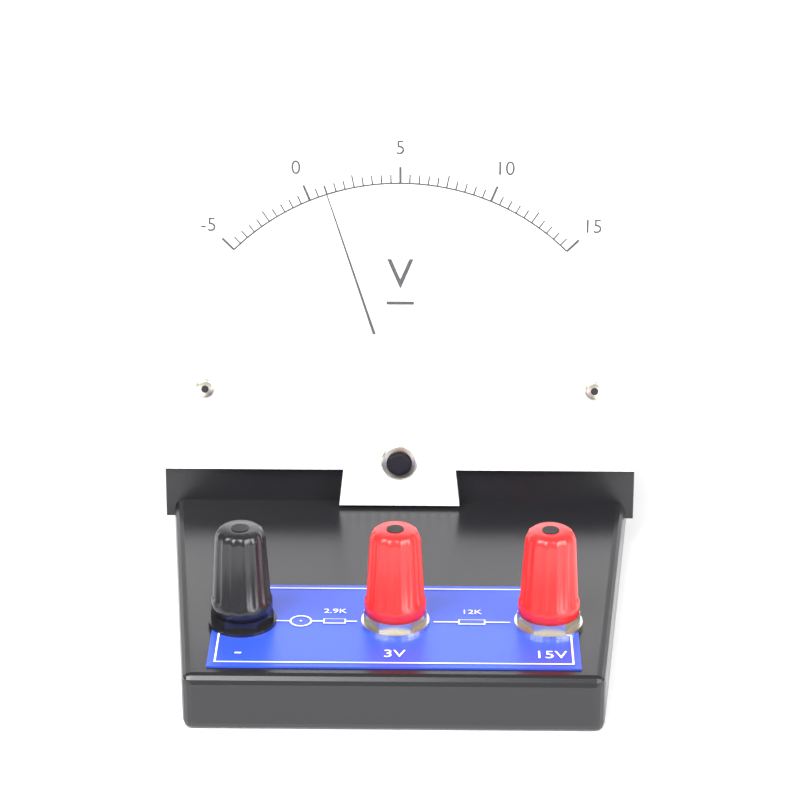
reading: 1.0 V
